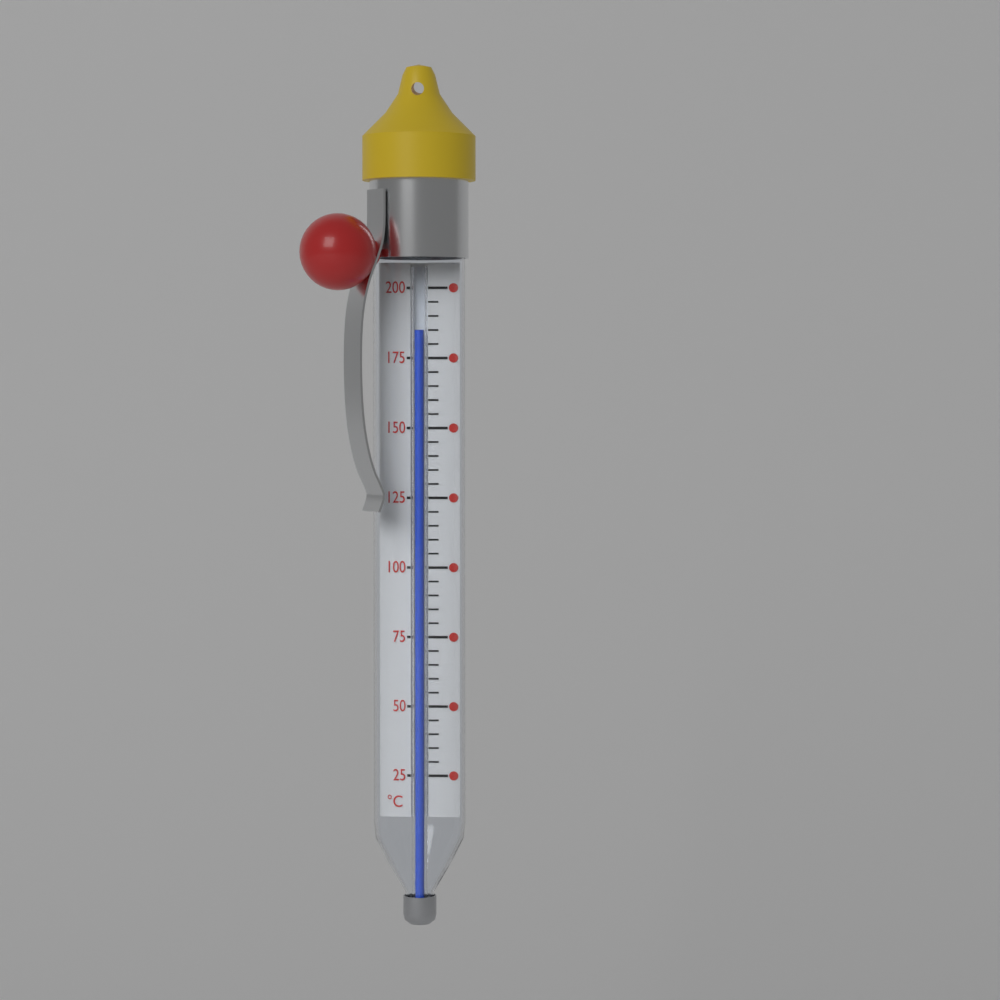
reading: 185 °C
